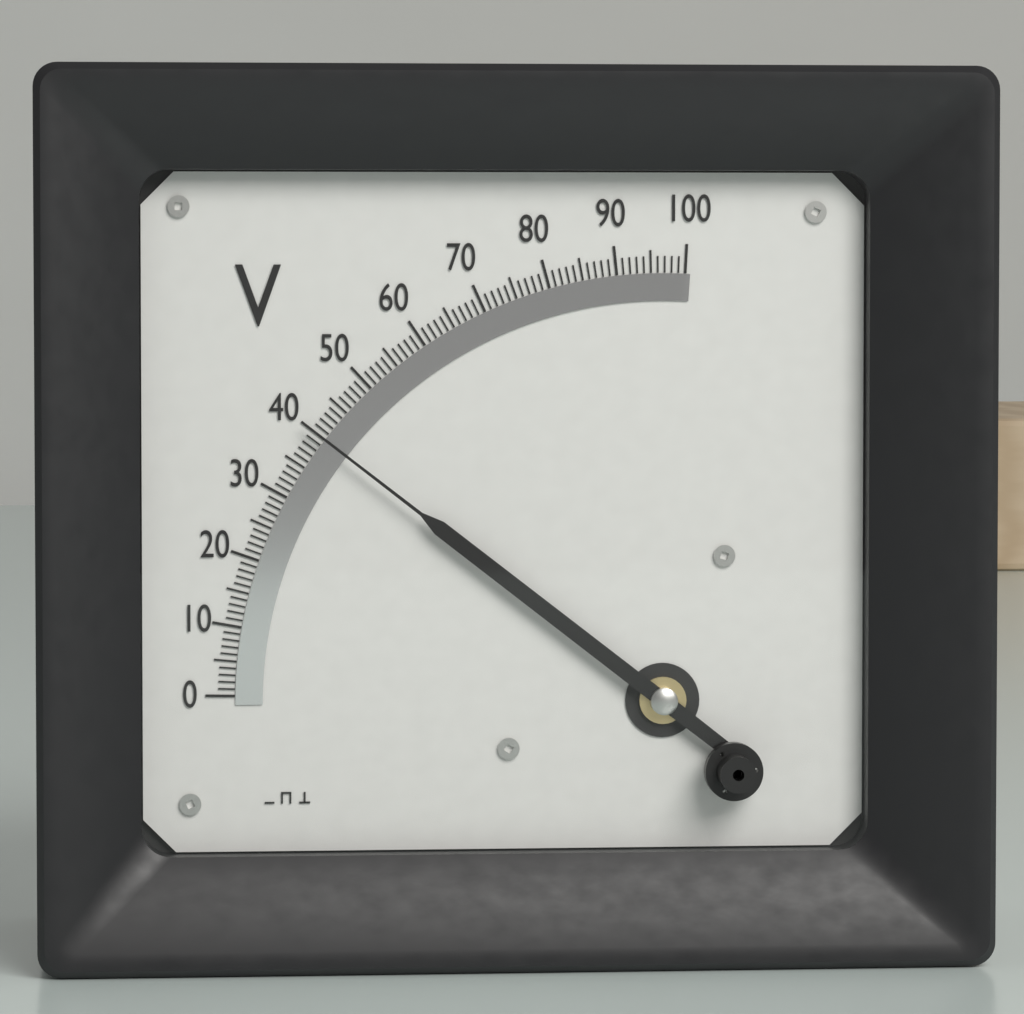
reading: 40 V
